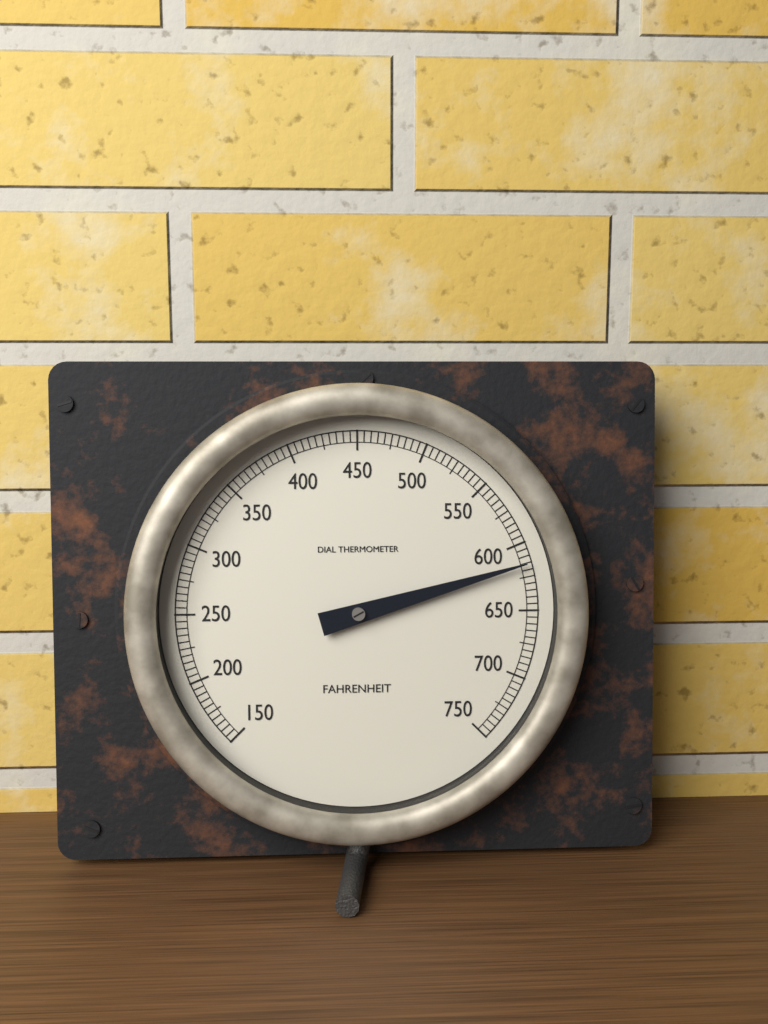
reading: 615 °F
